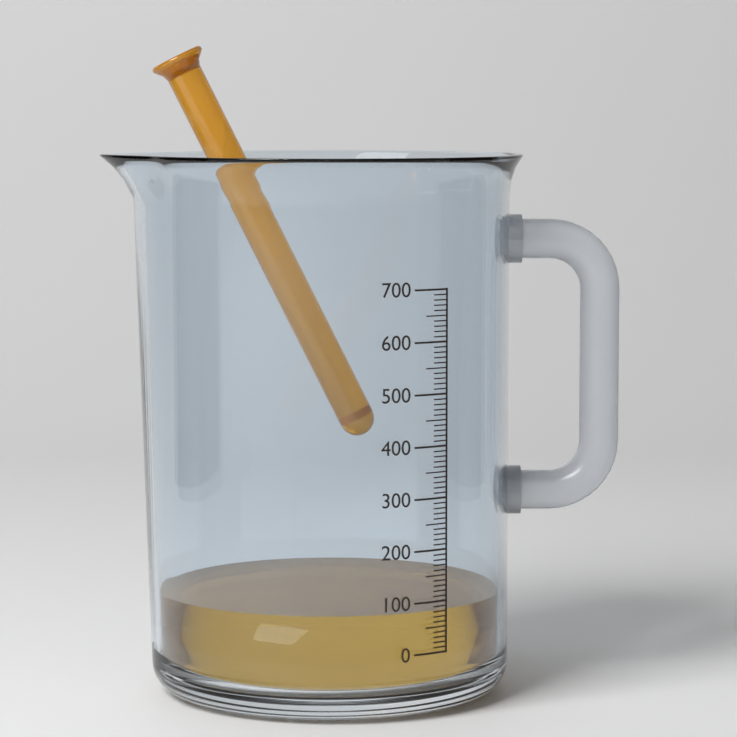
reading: 80 (no unit)
